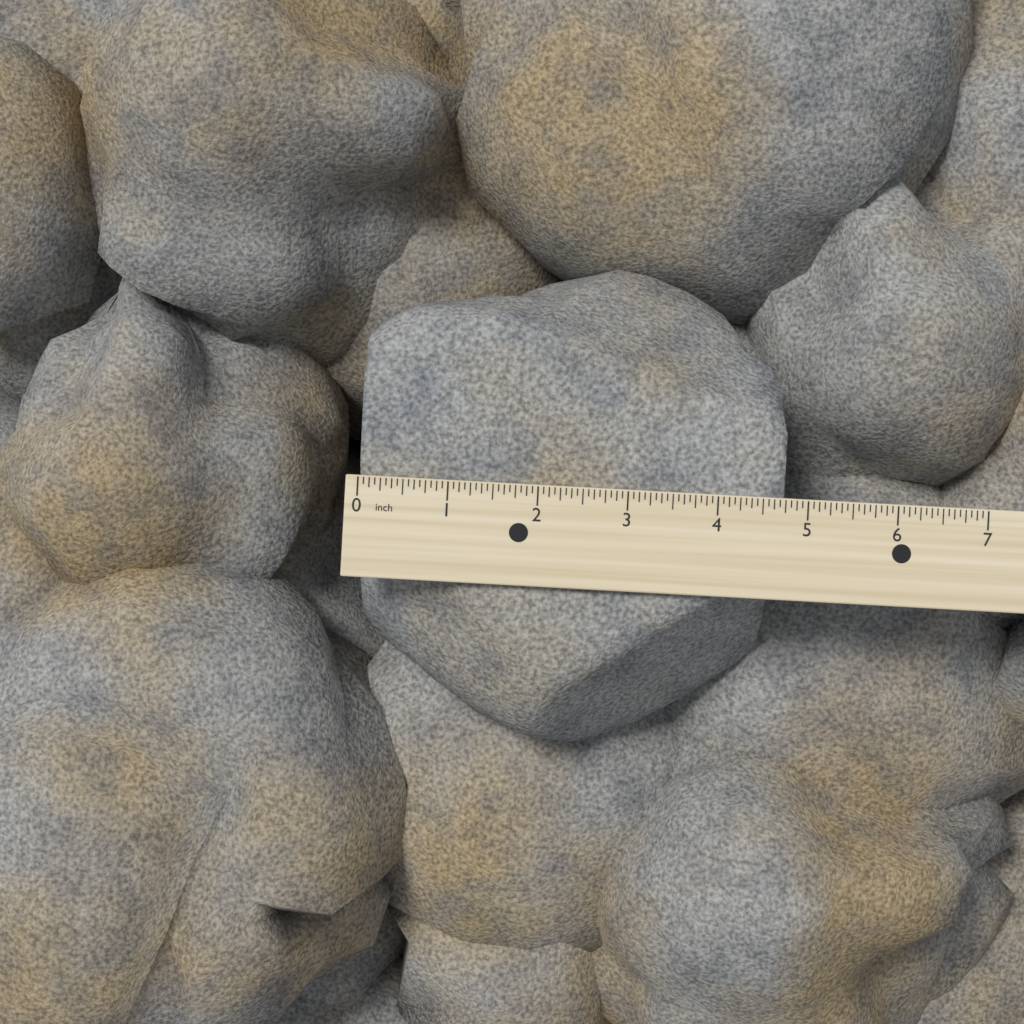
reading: 4.7500 inch
